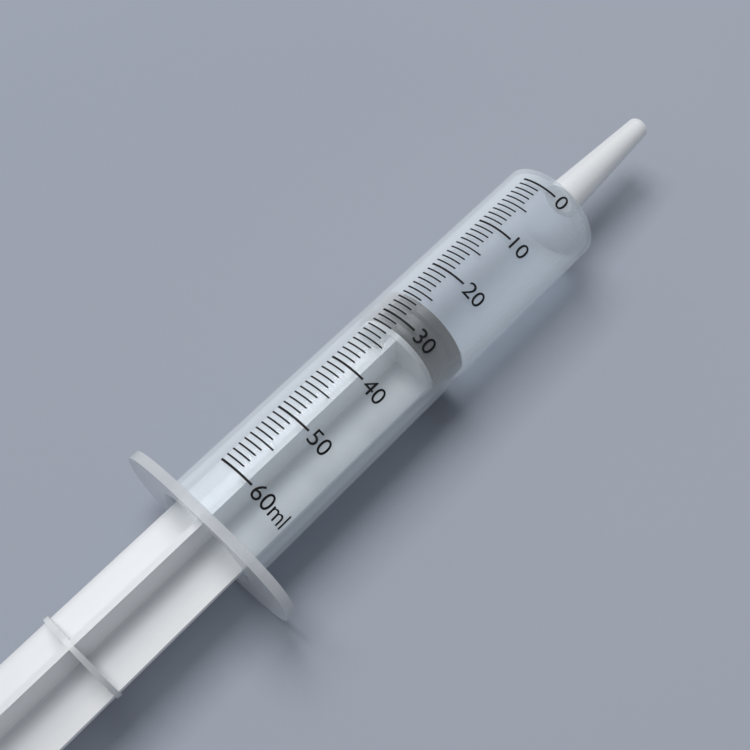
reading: 26 ml
